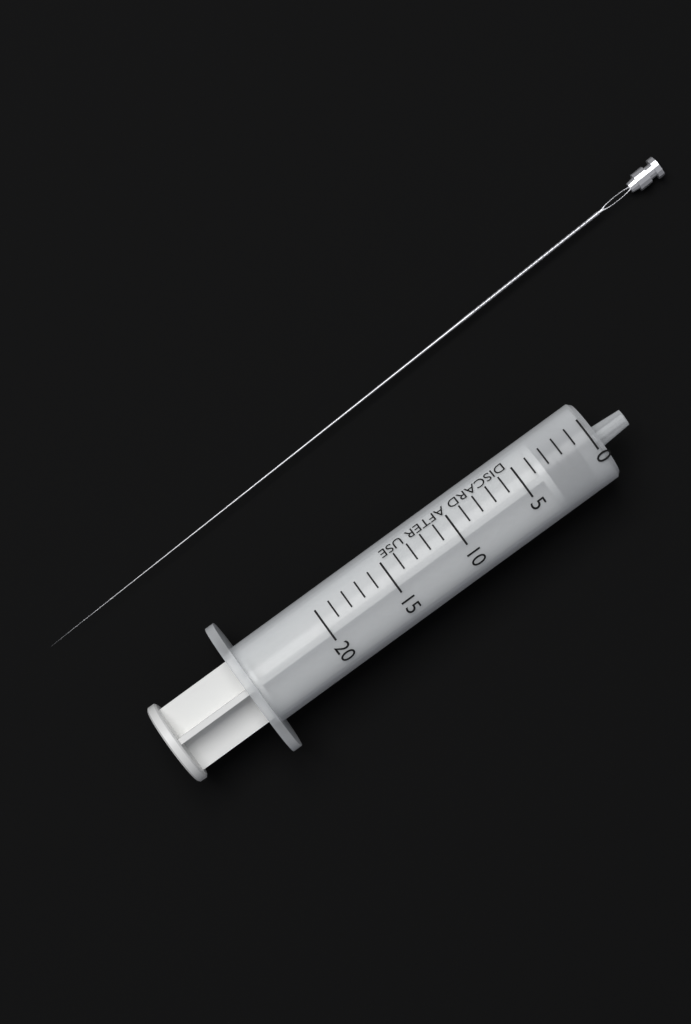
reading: 1 (no unit)
